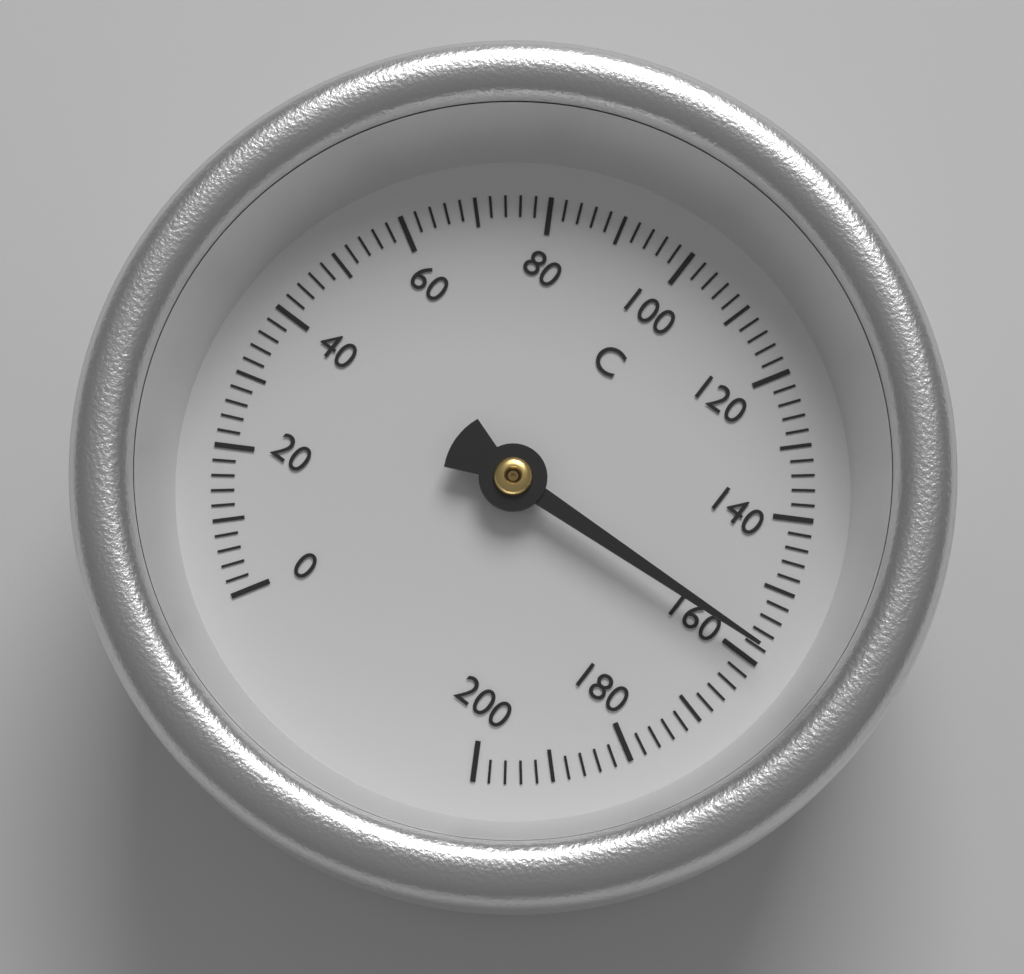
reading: 158 °C
